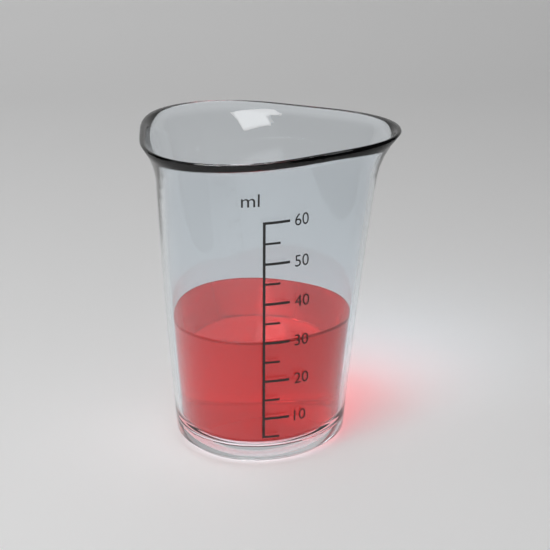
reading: 30 ml
